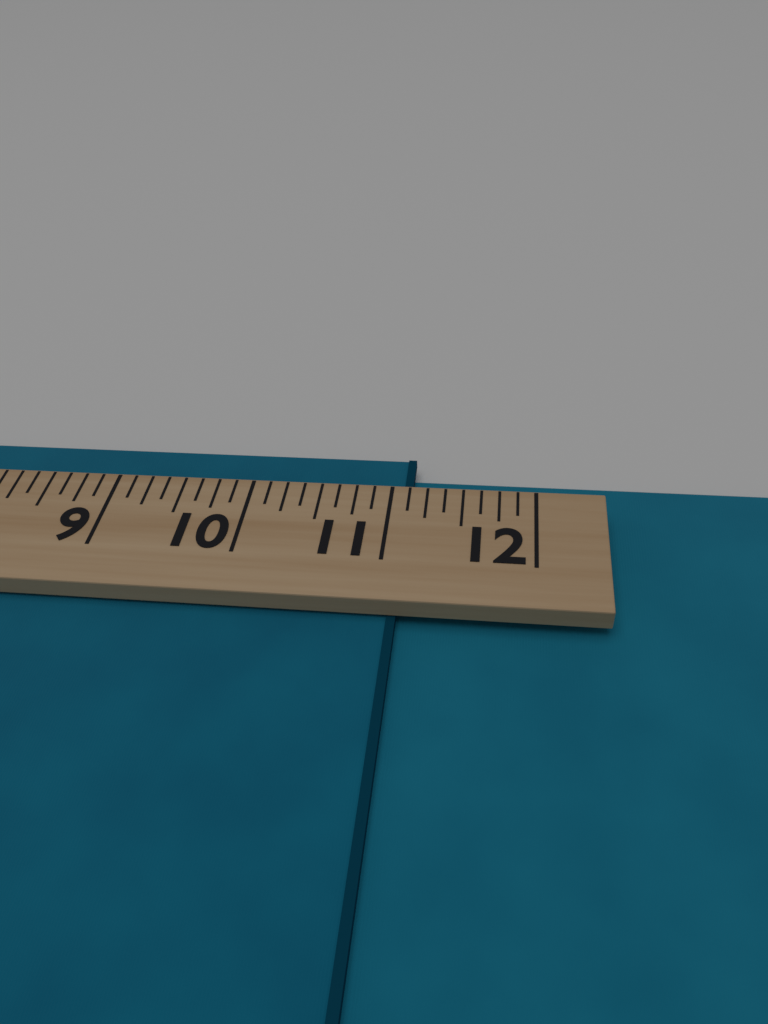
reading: 11.125 (no unit)
